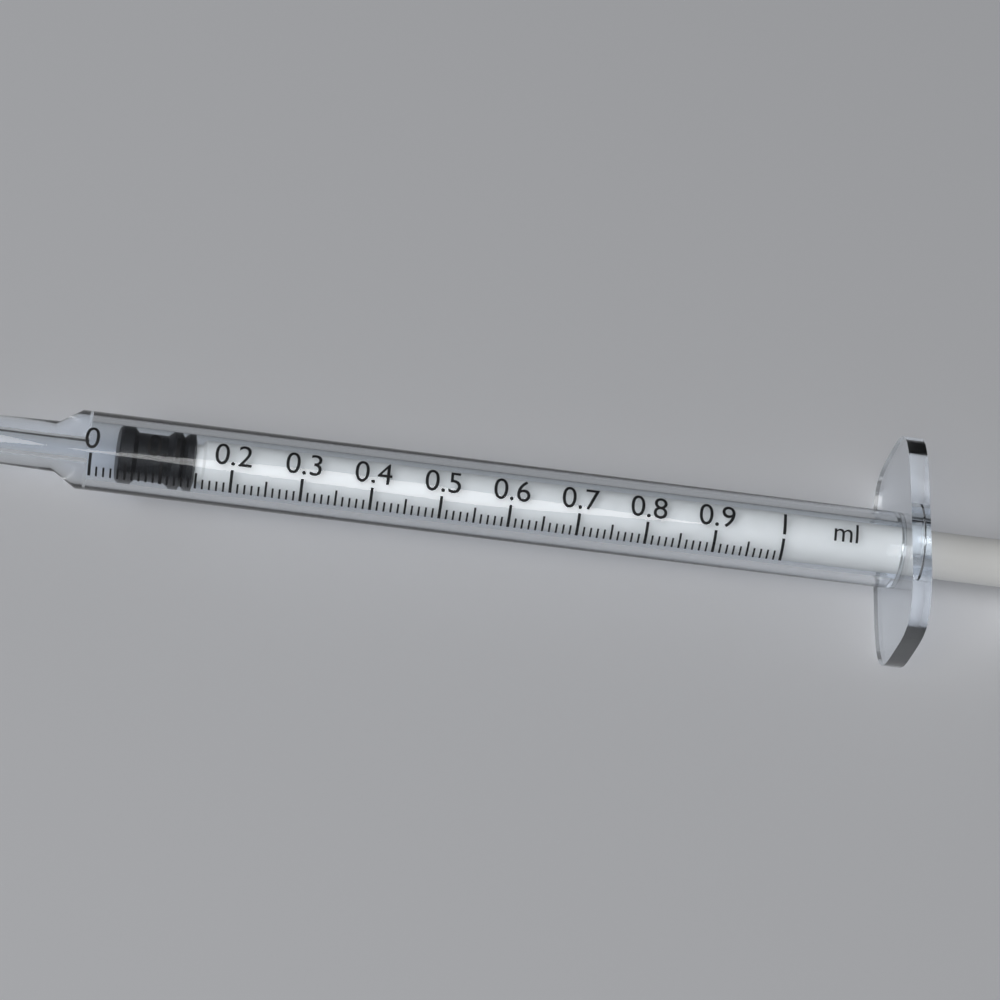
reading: 0.04 ml
